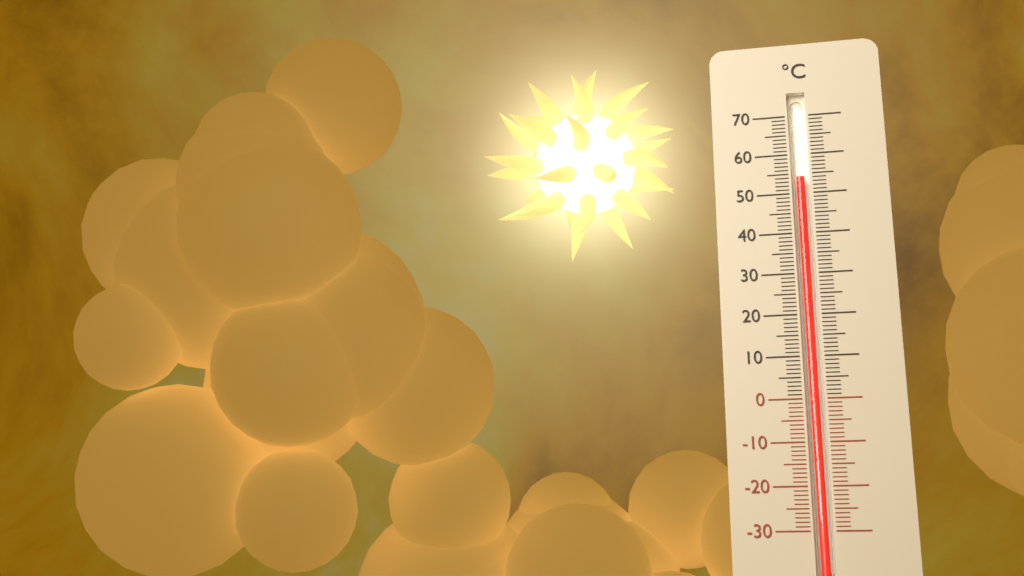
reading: 54 °C
